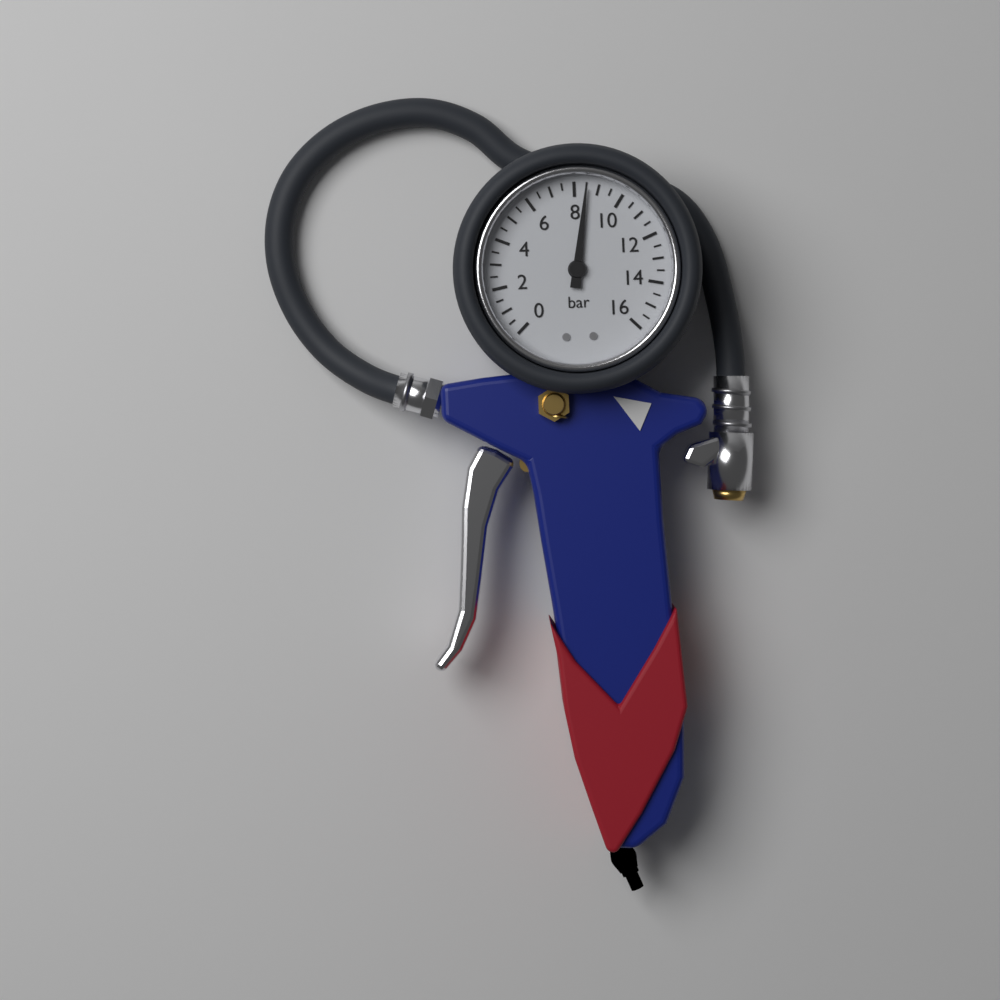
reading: 8.5 bar
